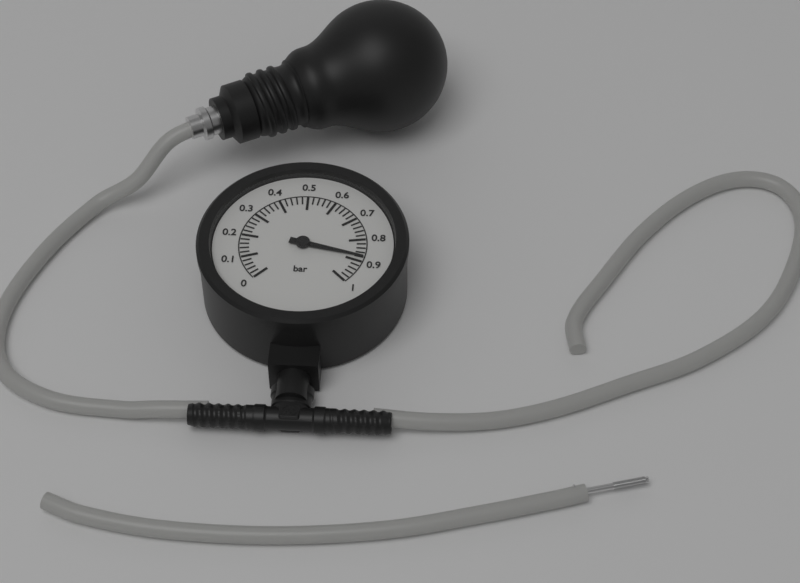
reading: 0.88 bar
